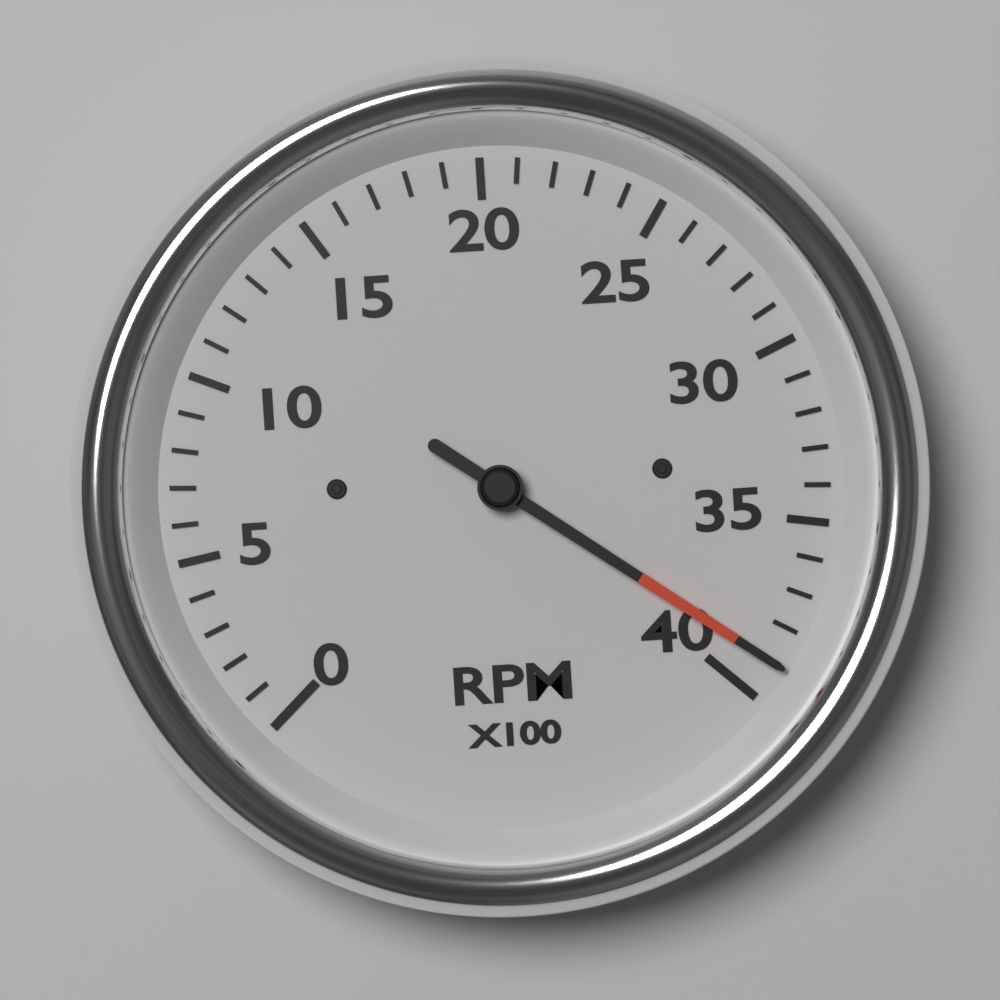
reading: 3900 RPM
